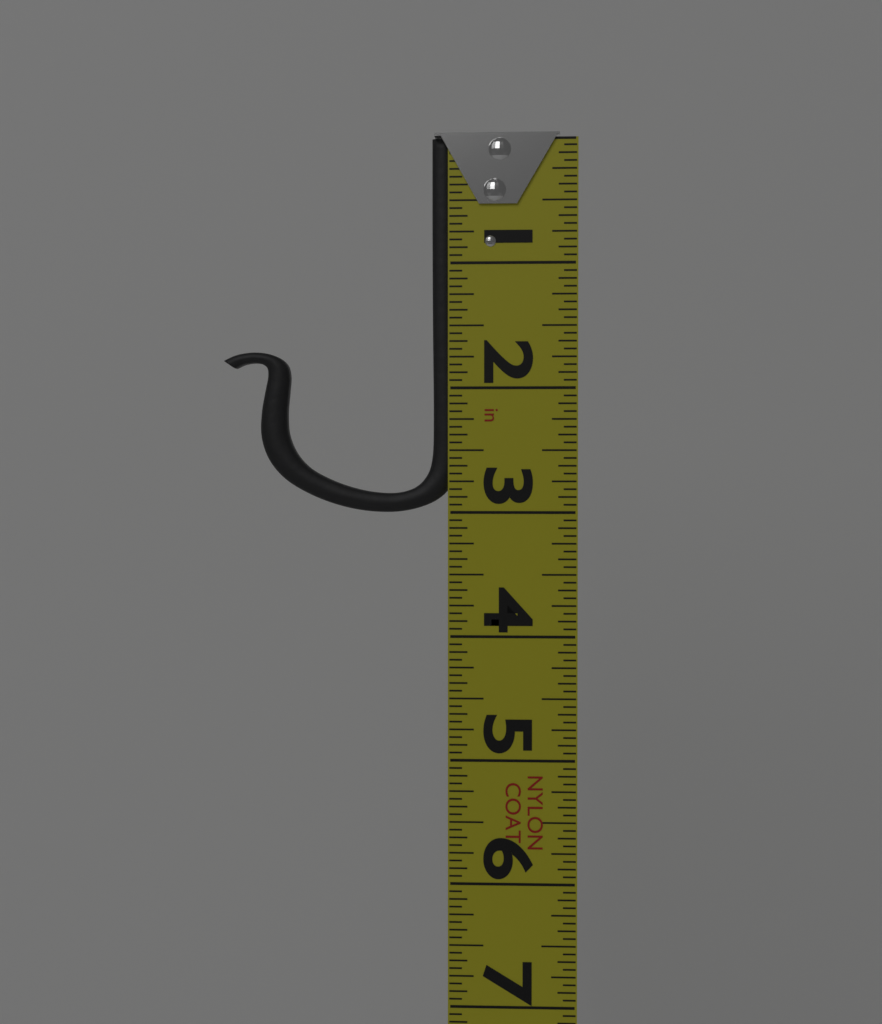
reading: 3.0000 in
